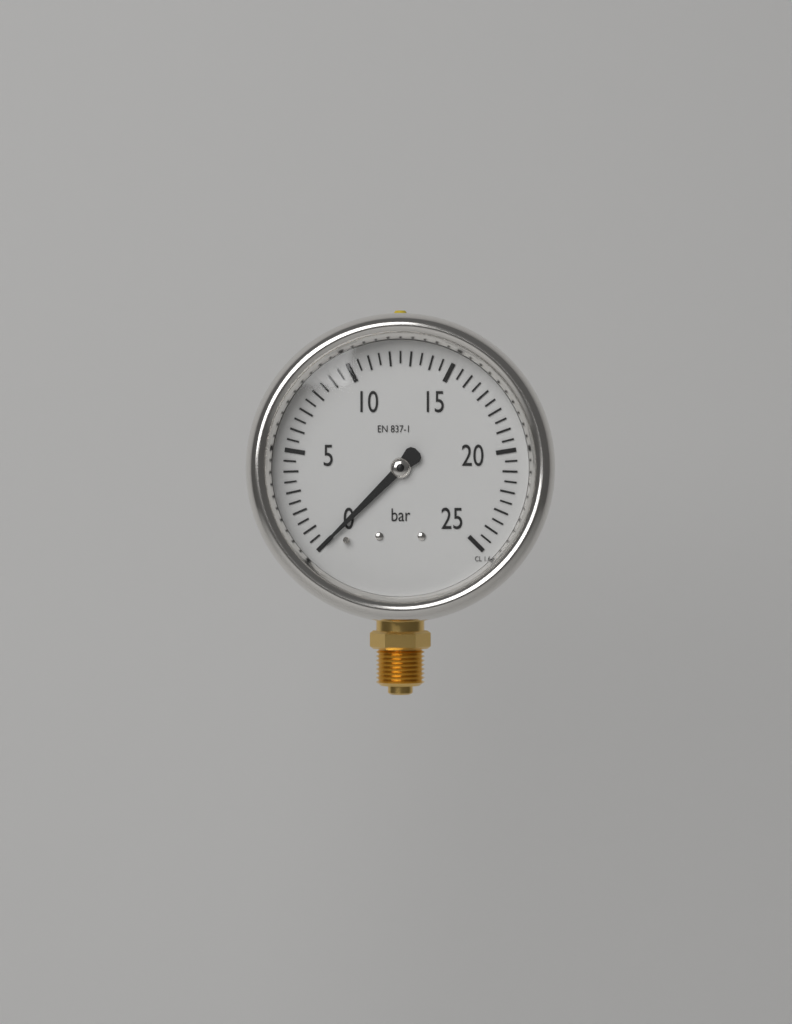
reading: 0.0 bar
